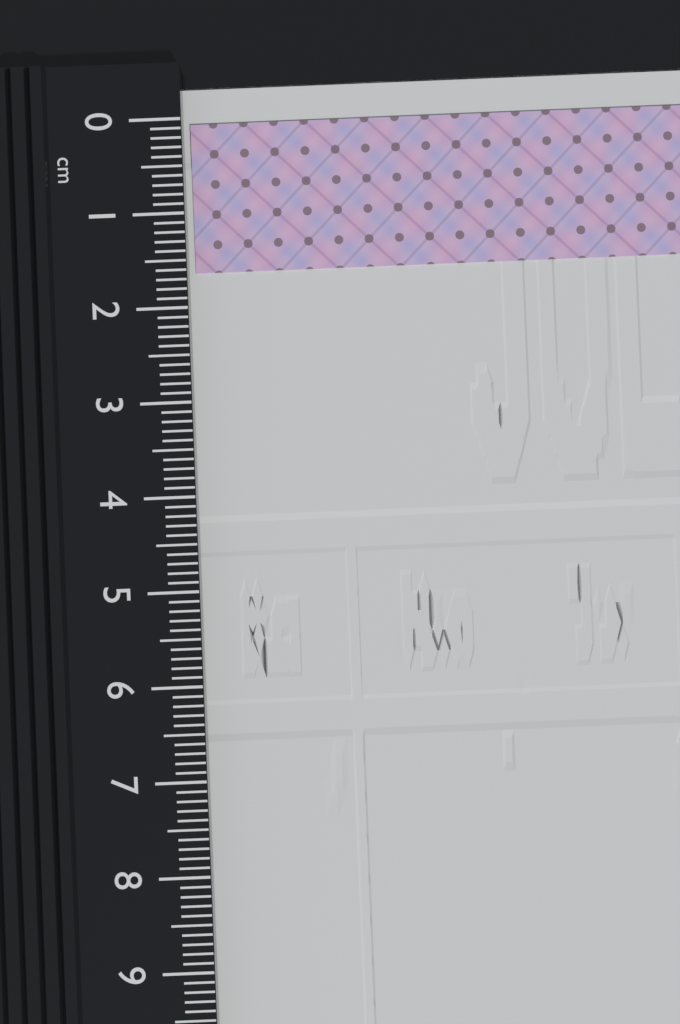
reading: 1.6 cm
